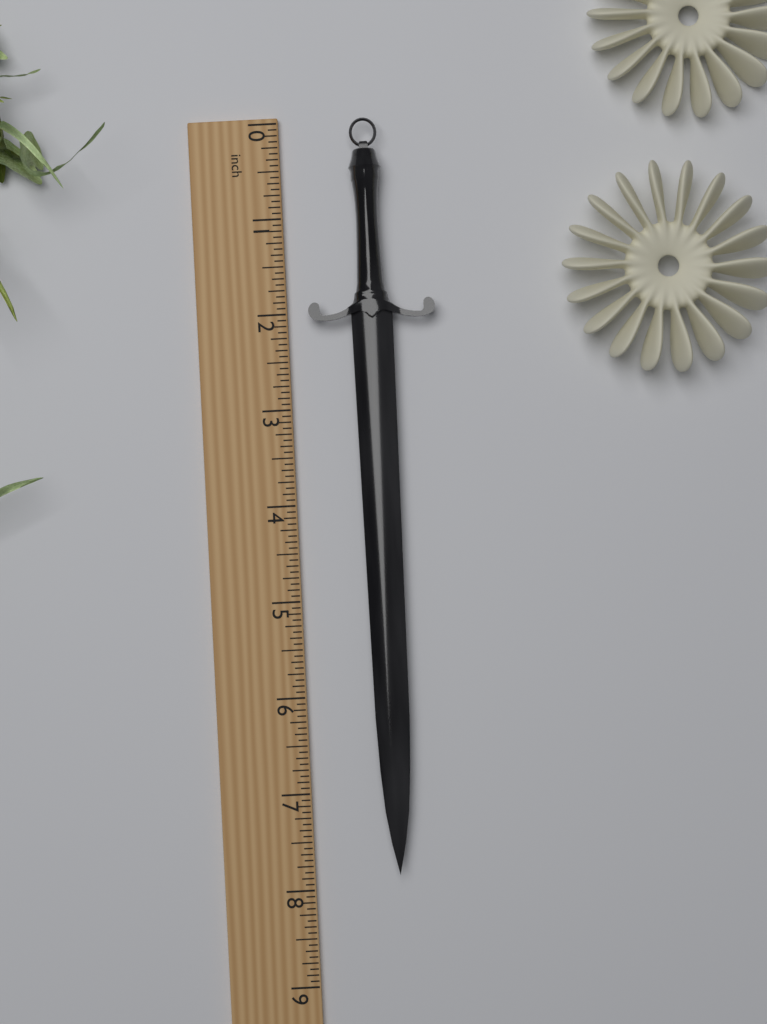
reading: 7.8750 inch
